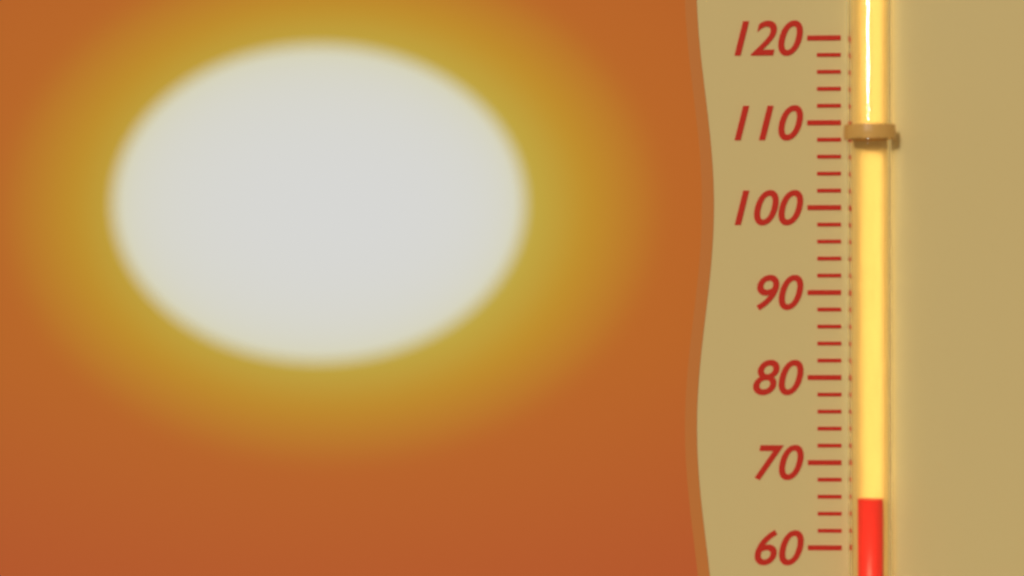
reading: 66 (no unit)
